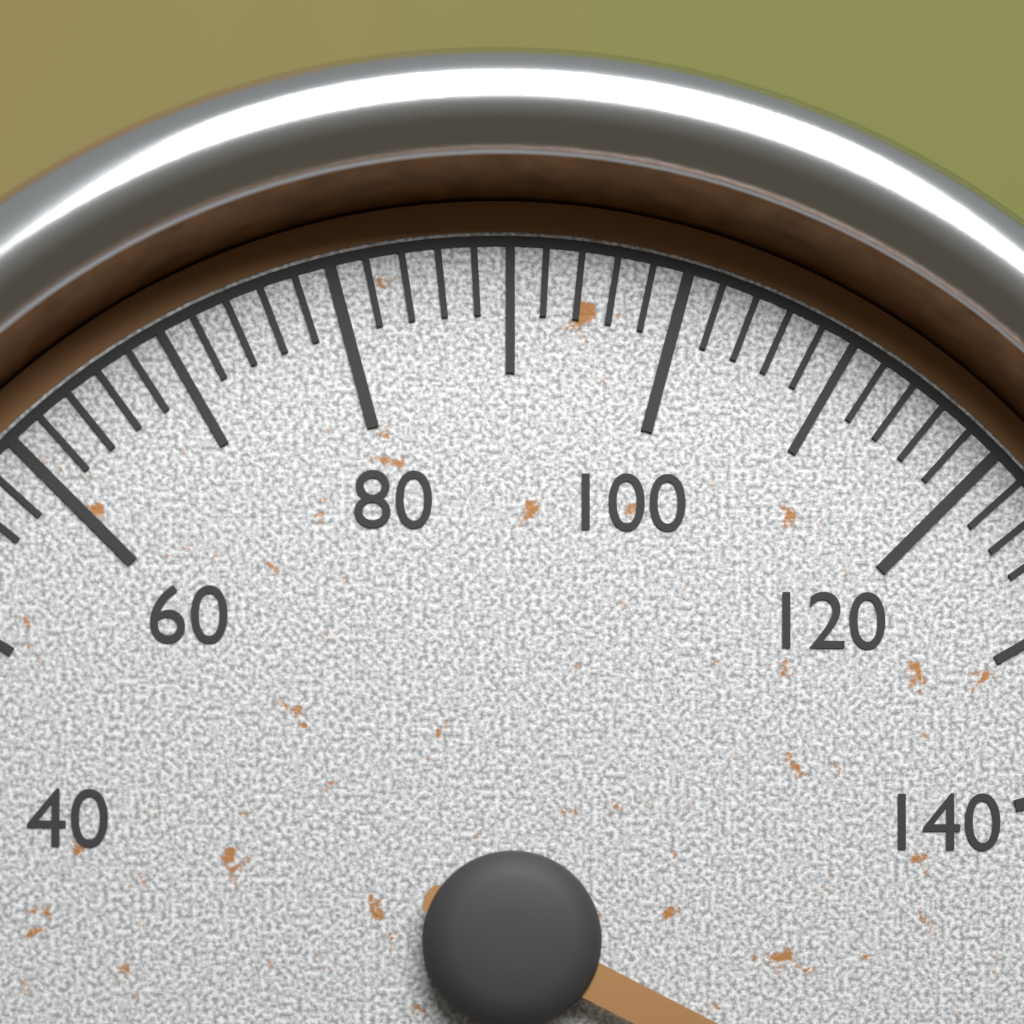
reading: 168 (no unit)
